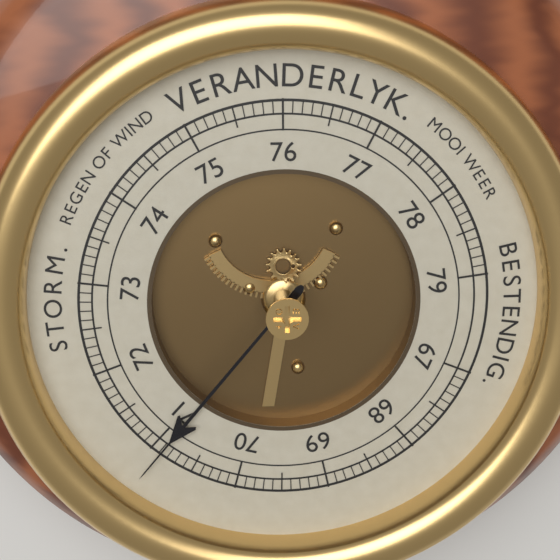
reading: 70.9 (no unit)
